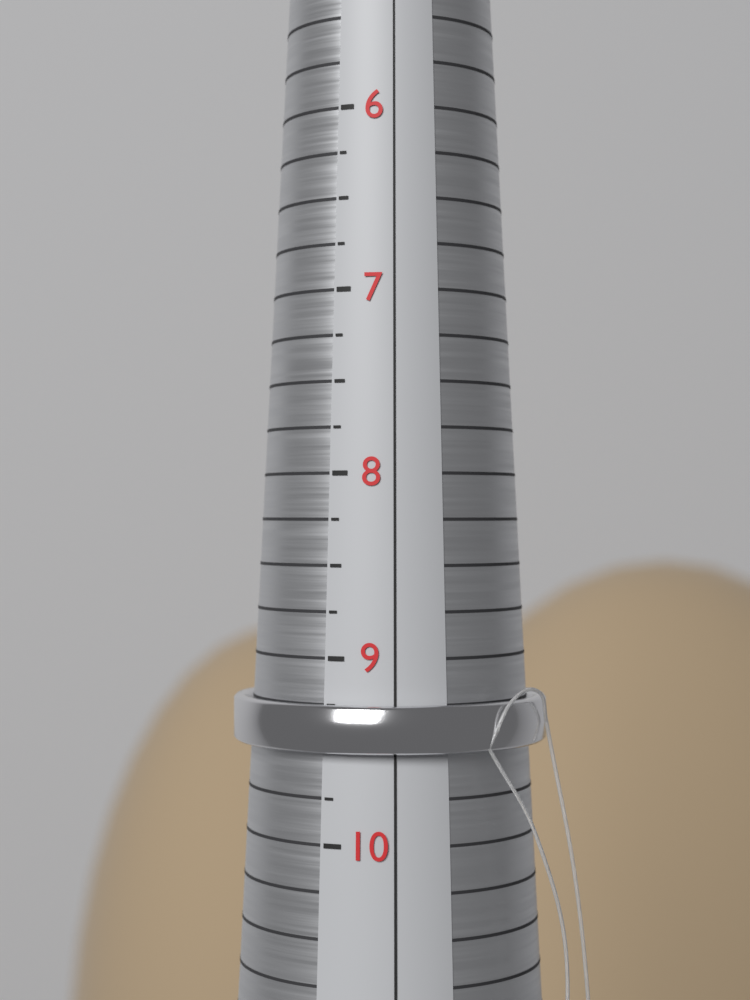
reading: 9.50 (no unit)
